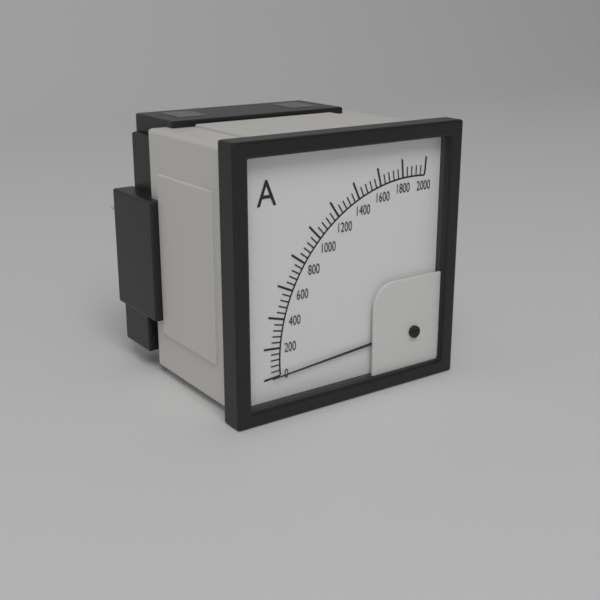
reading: 0 A
